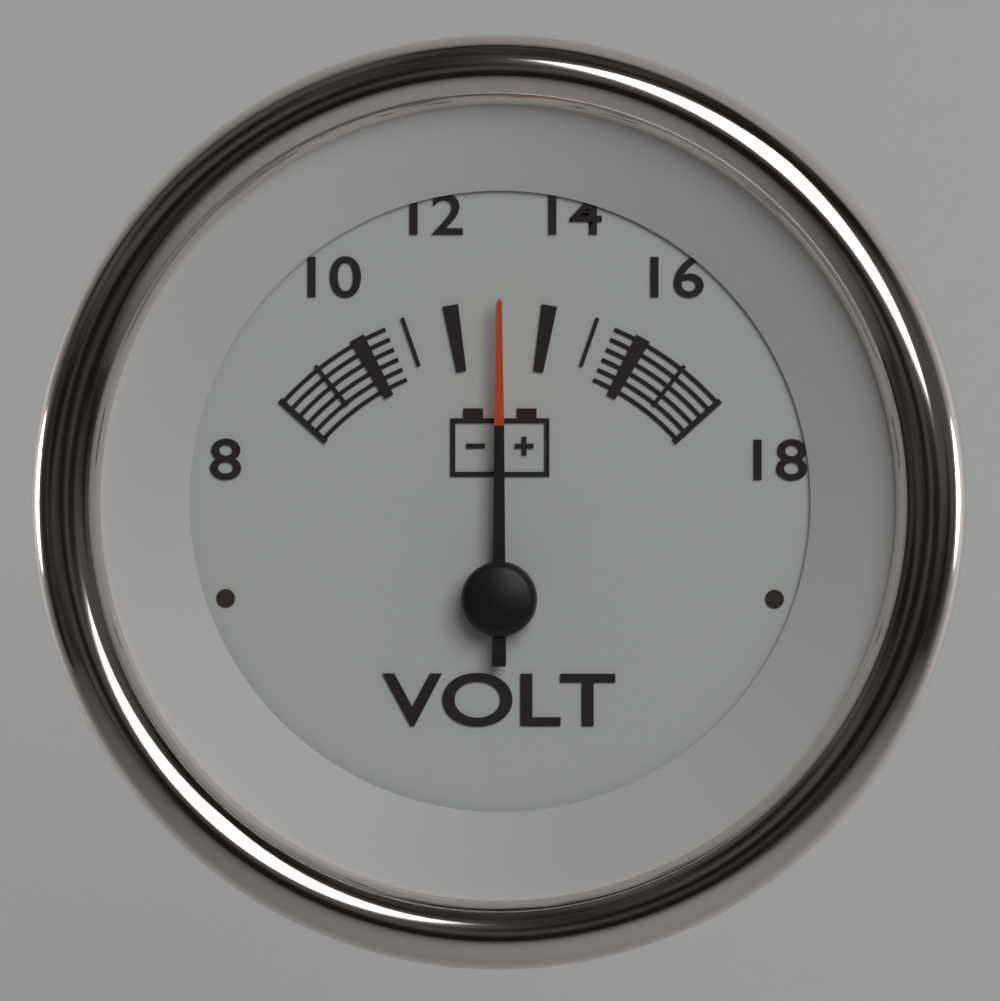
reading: 13 V
